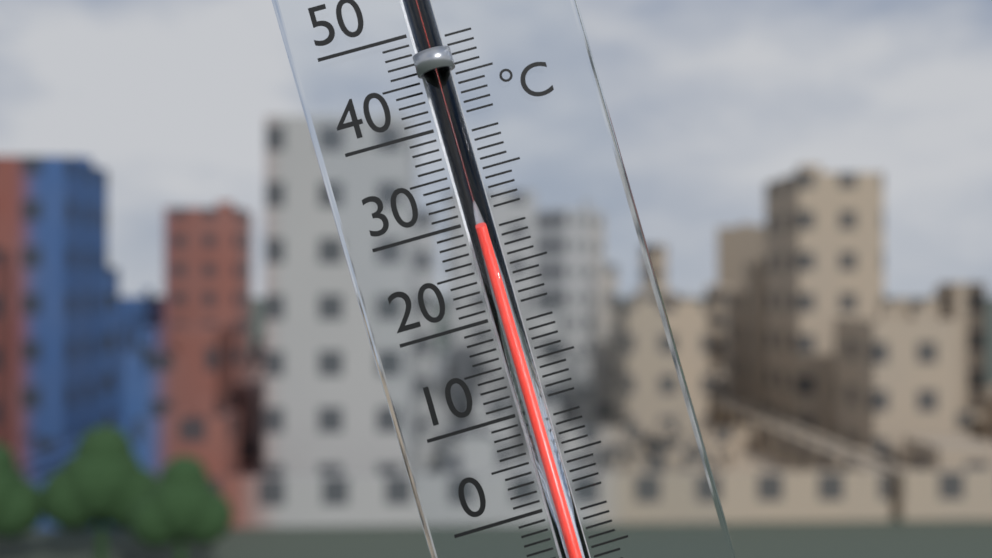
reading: 29 °C
